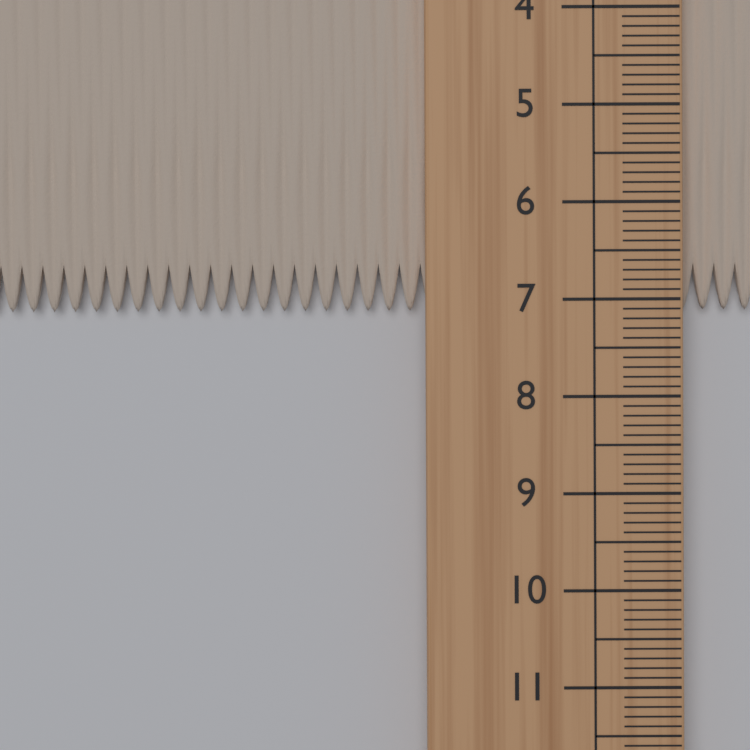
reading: 7.1 cm
